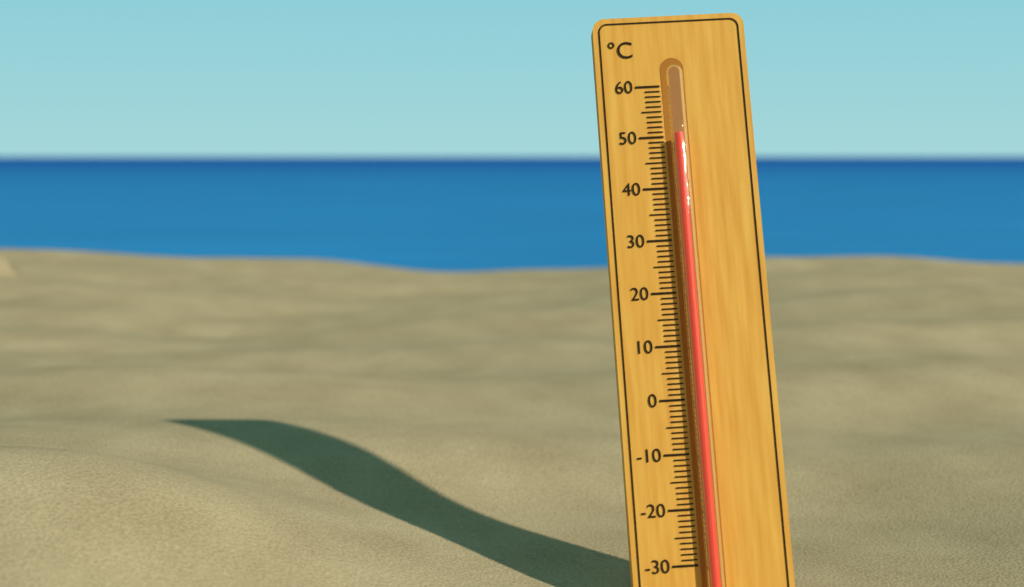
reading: 50 °C
